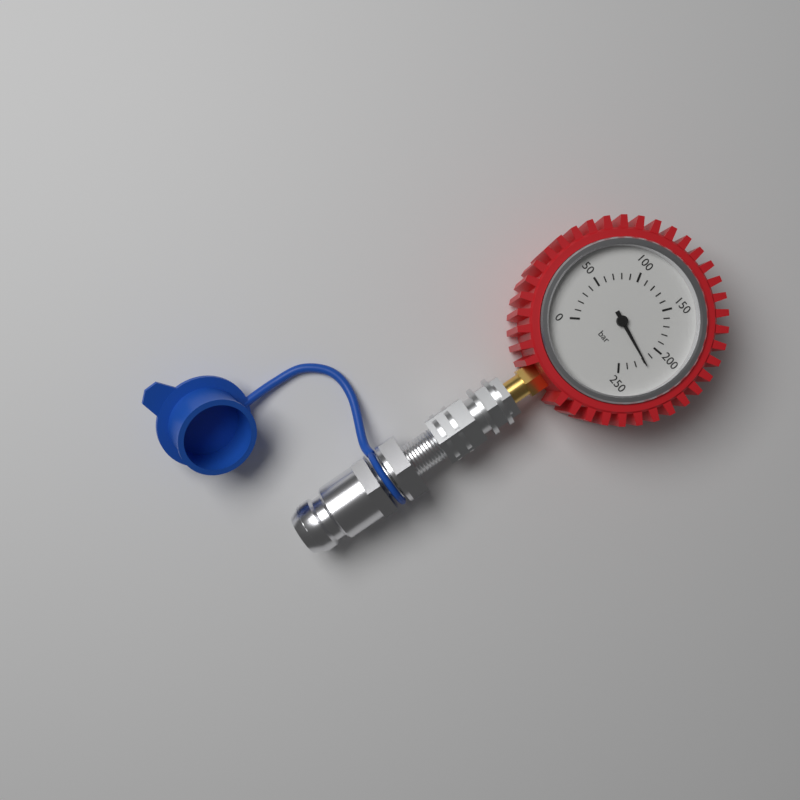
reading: 220 bar
